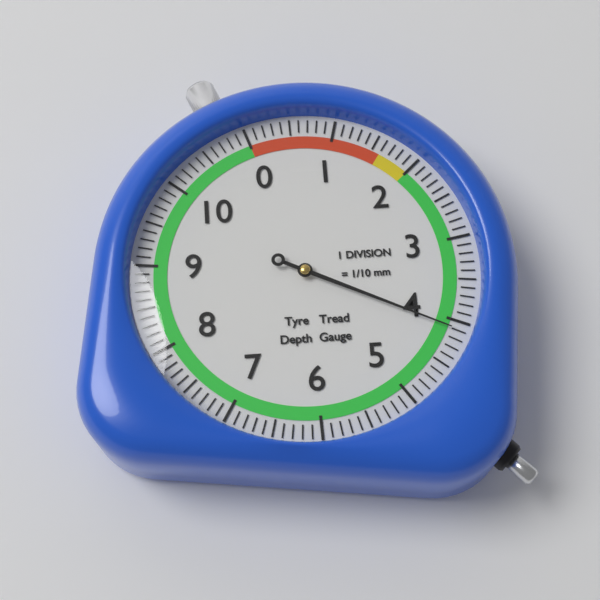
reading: 4.1 mm
